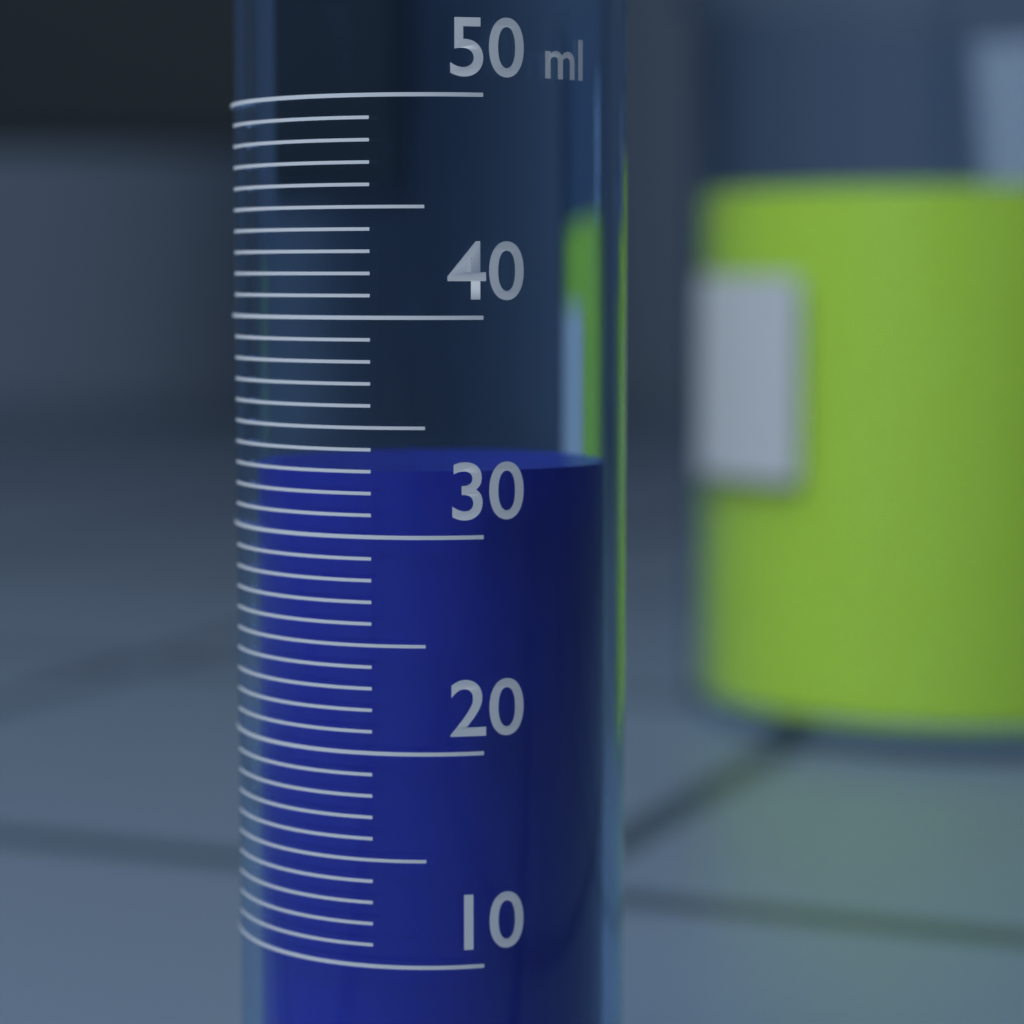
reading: 33 ml
